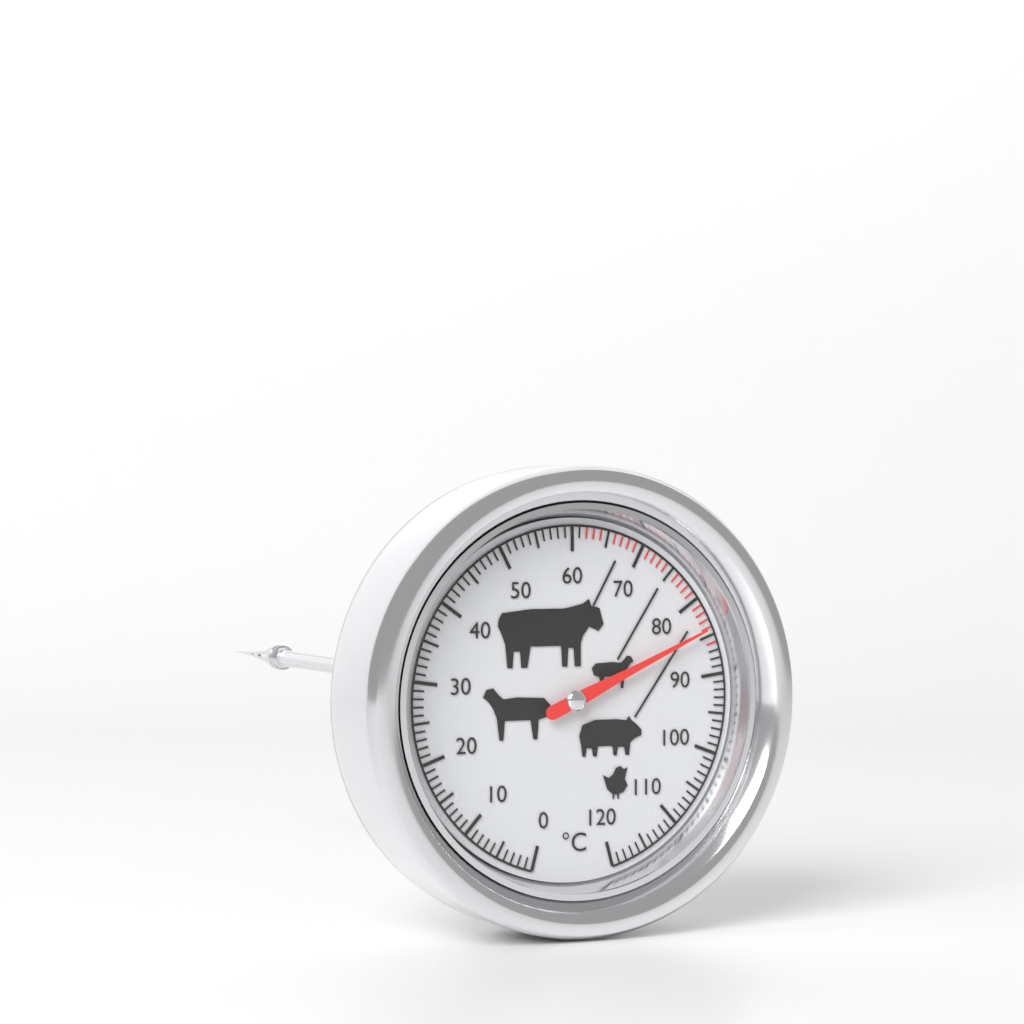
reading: 84 °C
